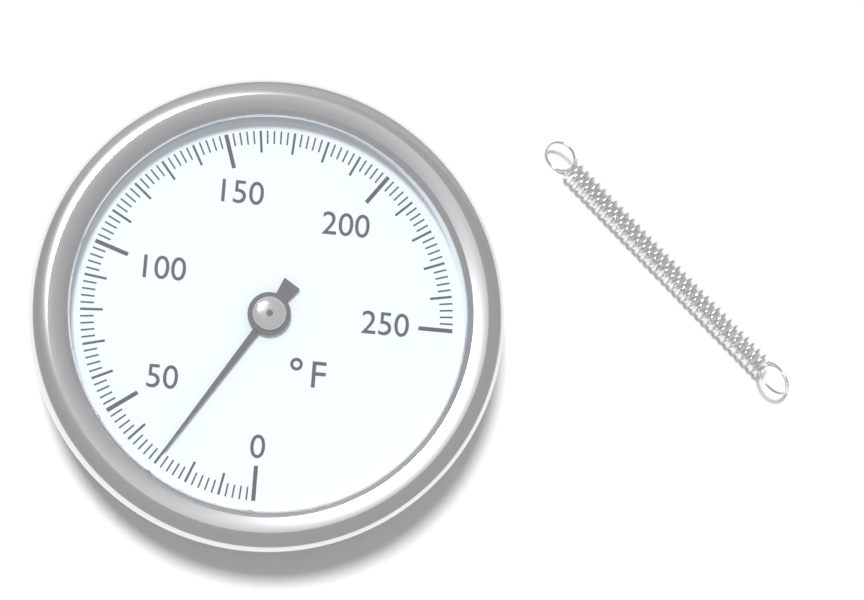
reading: 30 °F
